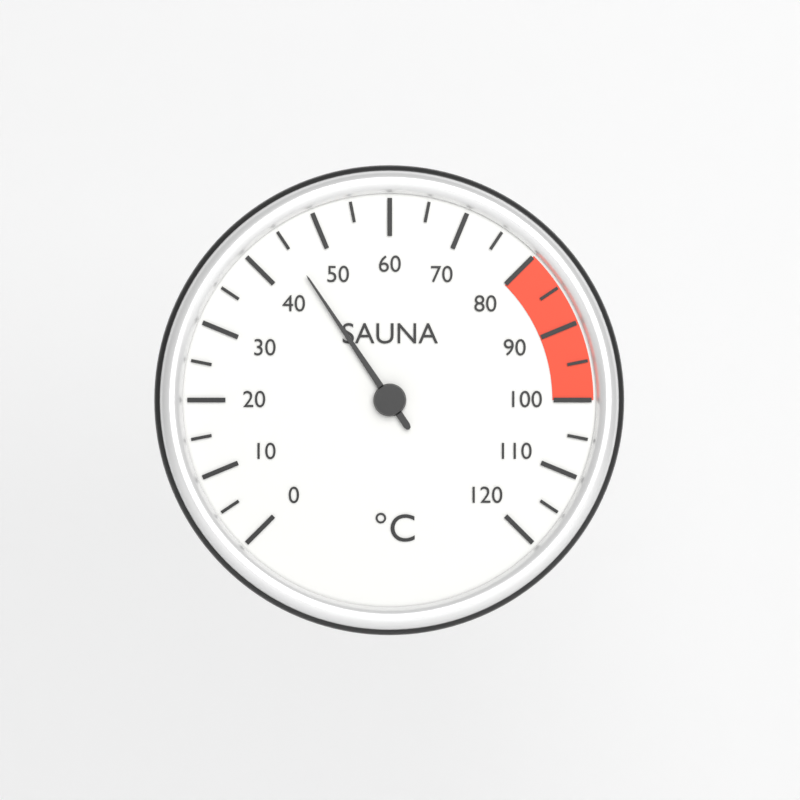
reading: 45 °C
